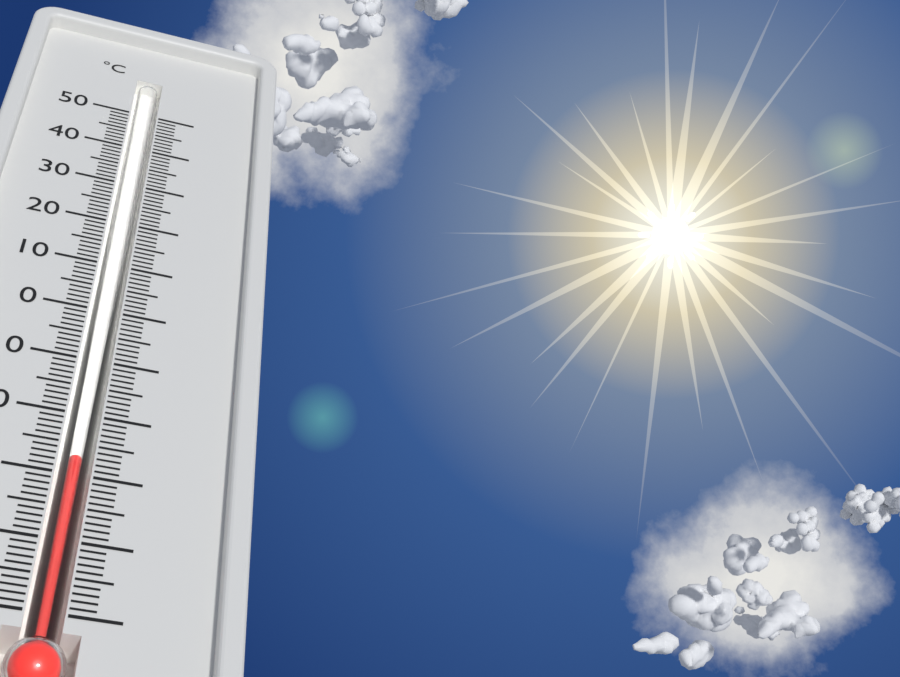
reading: -27 °C
